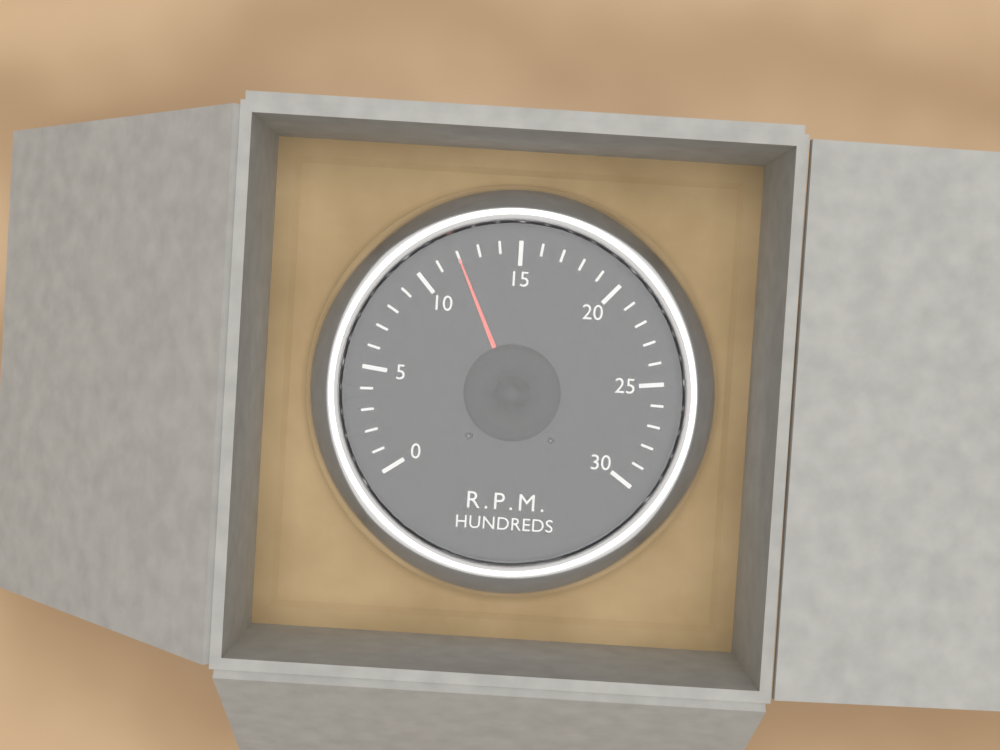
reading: 12 RPM x100
